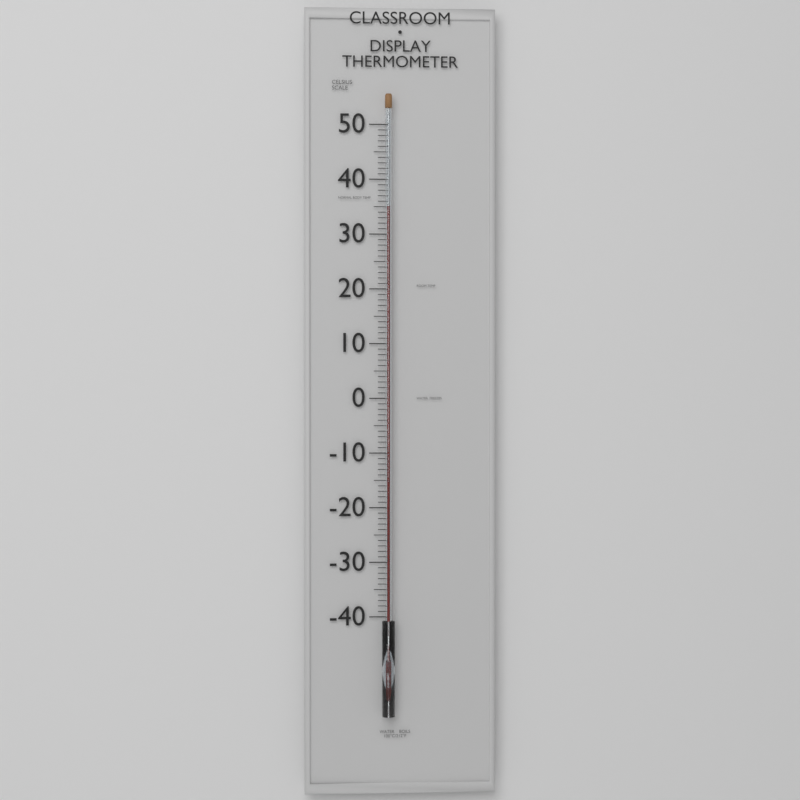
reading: 35 °C
